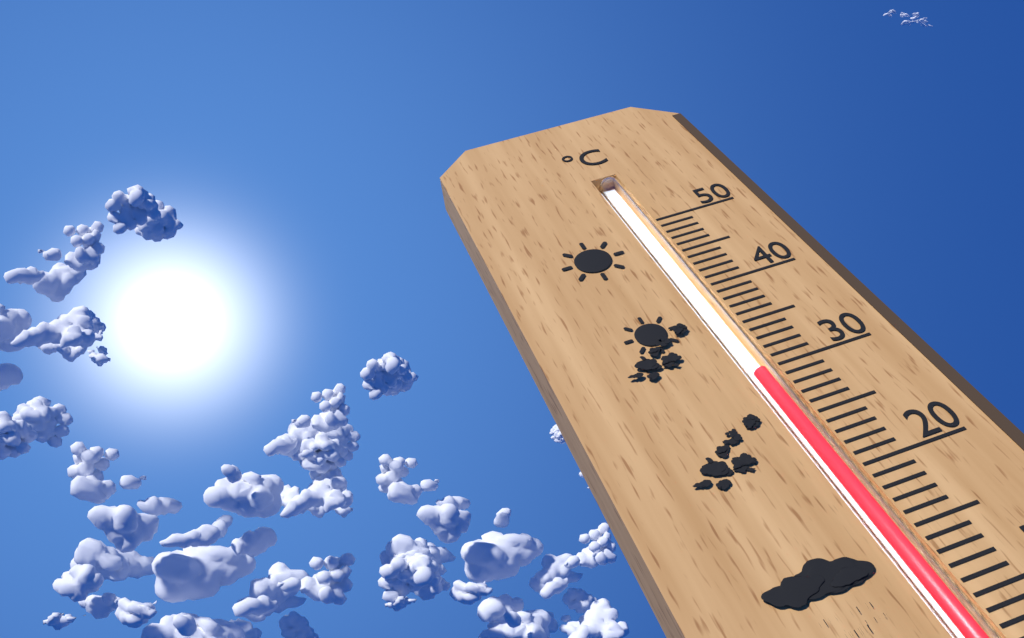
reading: 30 °C
